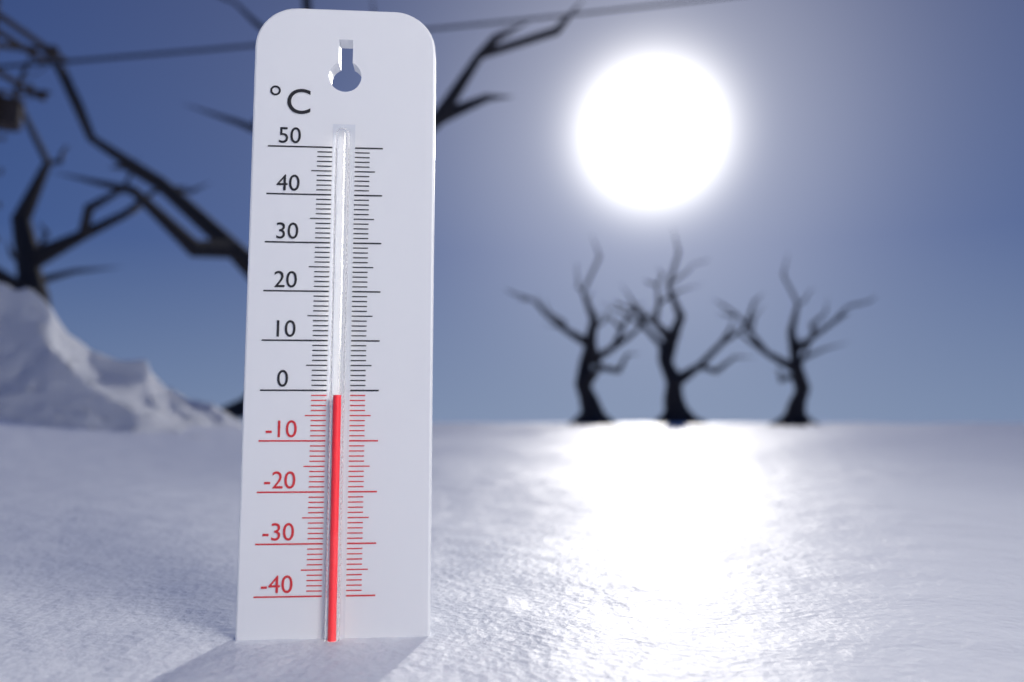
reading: -1 °C
